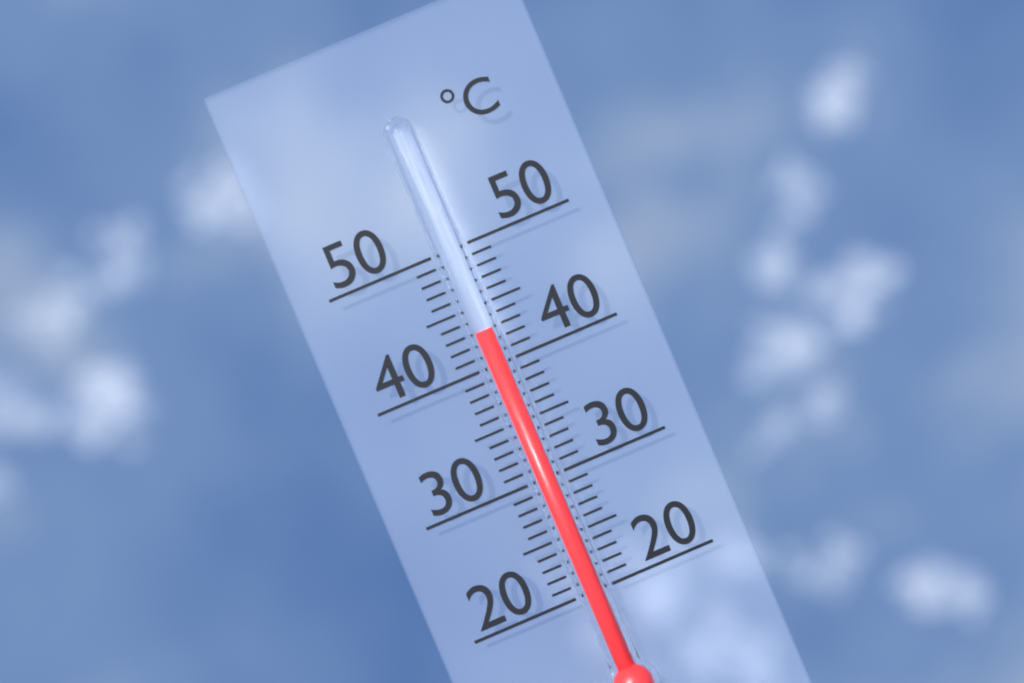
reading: 43 °C
